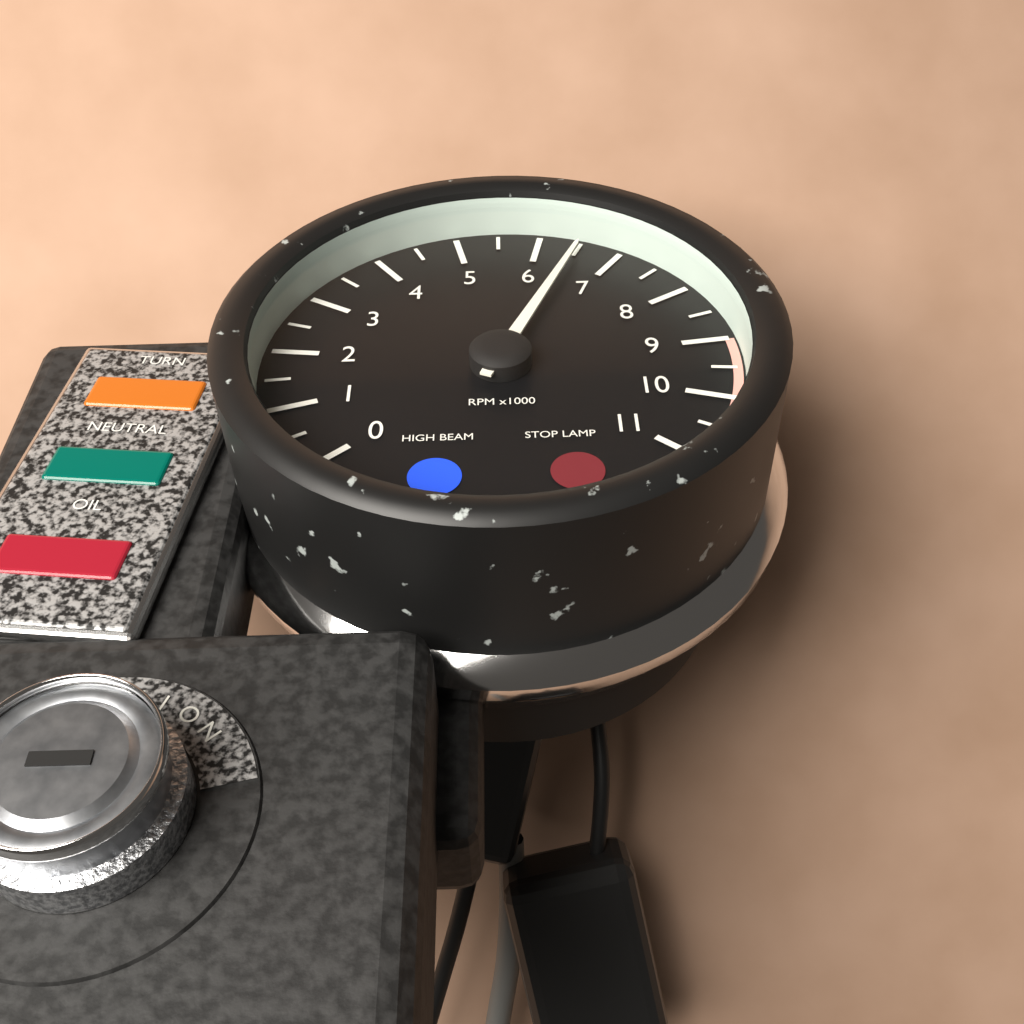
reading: 6500 RPM
